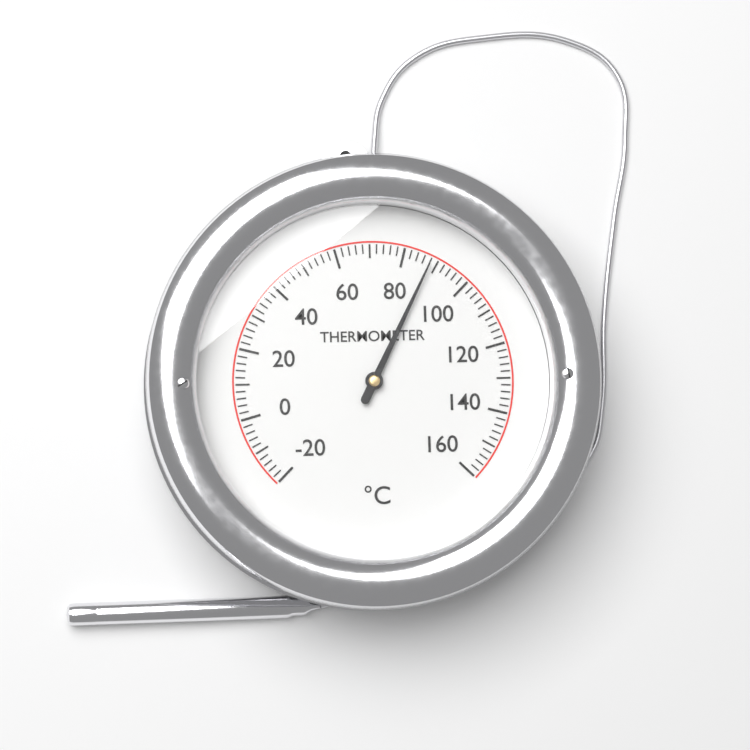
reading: 88 °C
